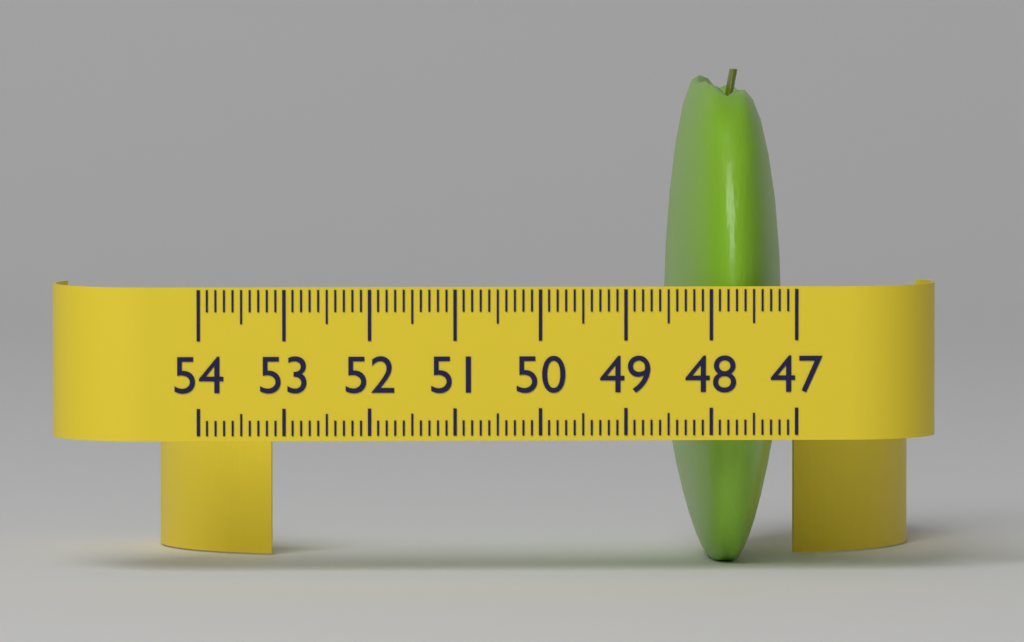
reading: 48.4 (no unit)
